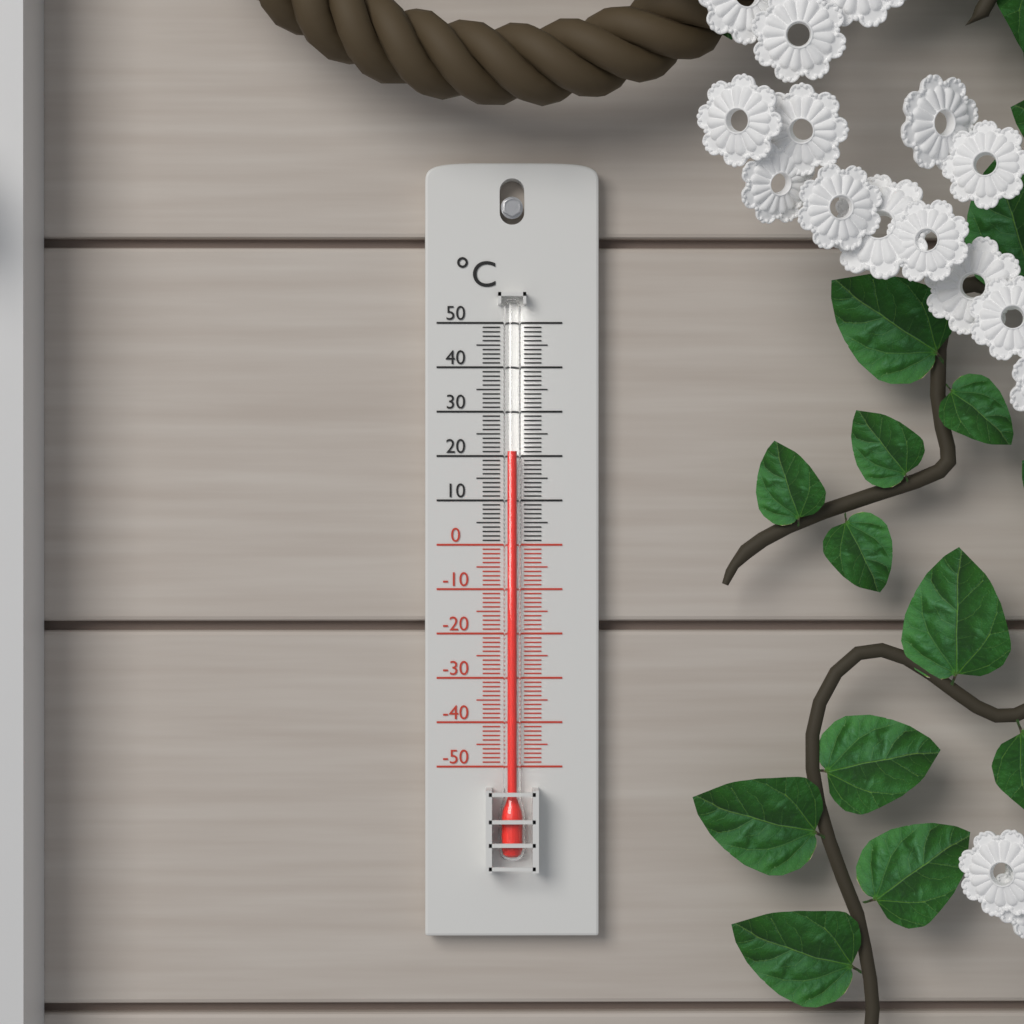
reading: 21 °C
